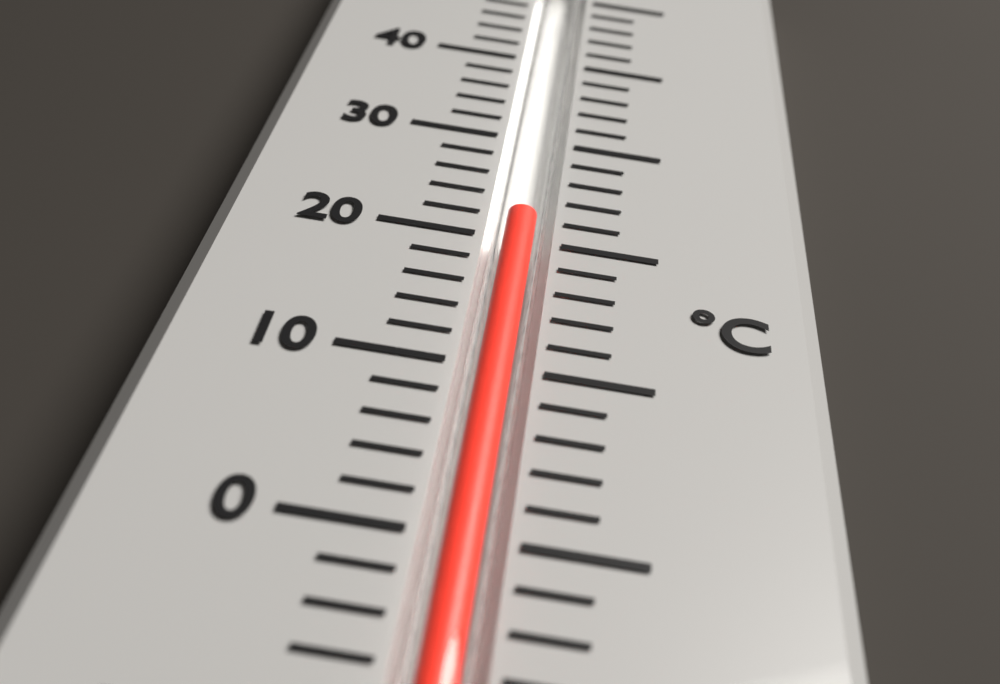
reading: 22 °C
